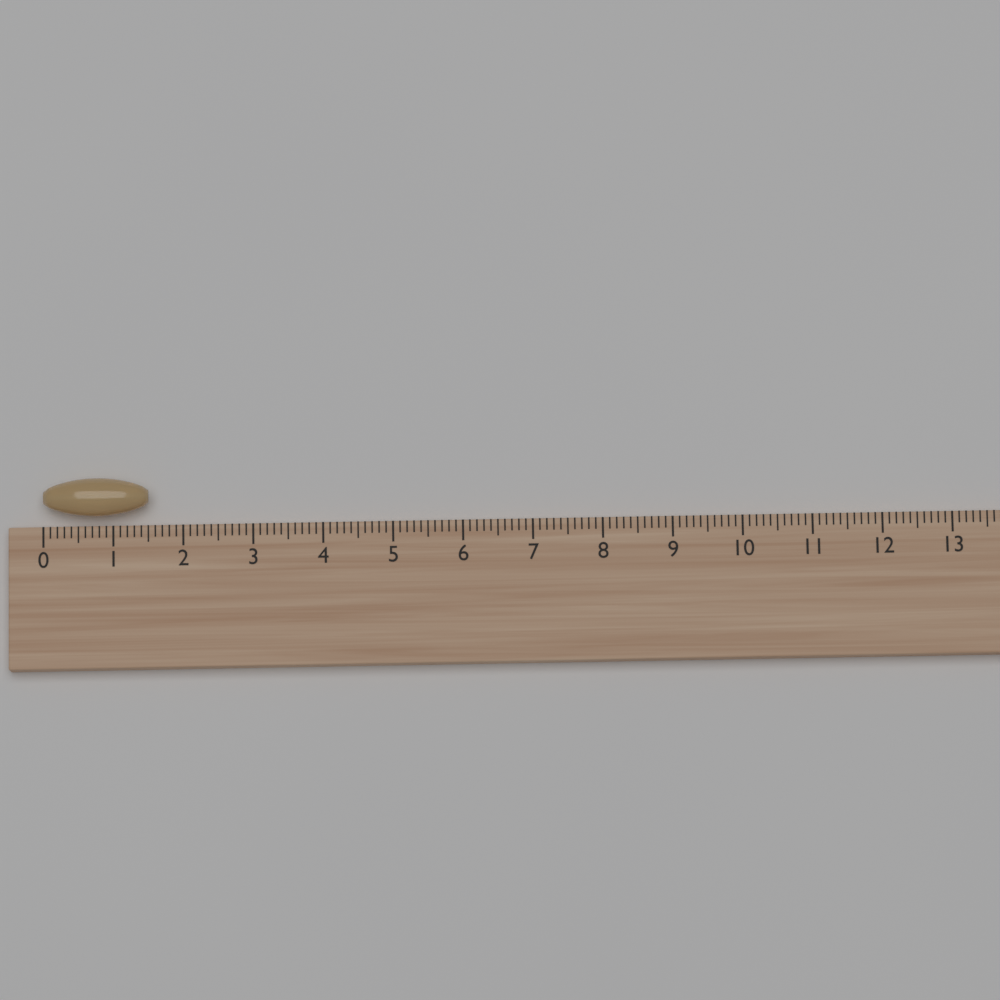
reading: 1.5 (no unit)
